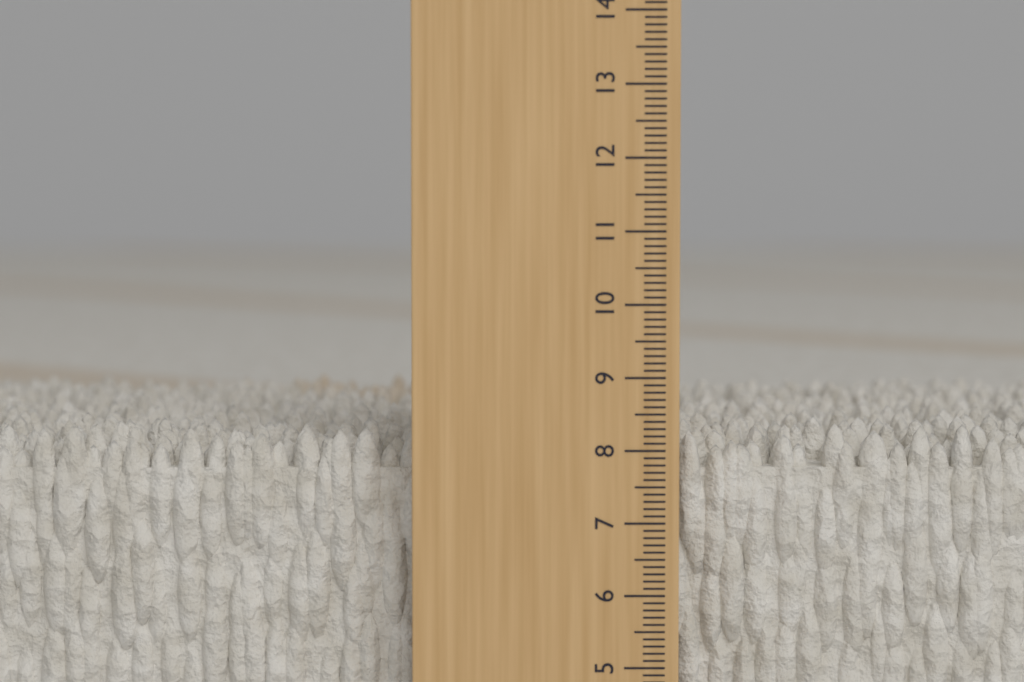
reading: 8.3 cm
